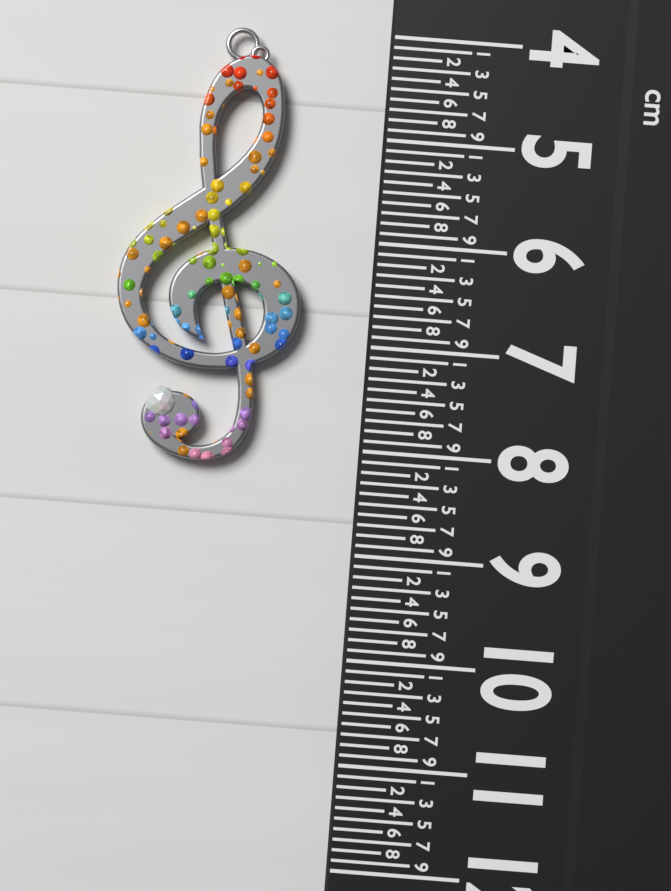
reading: 8.2 cm
